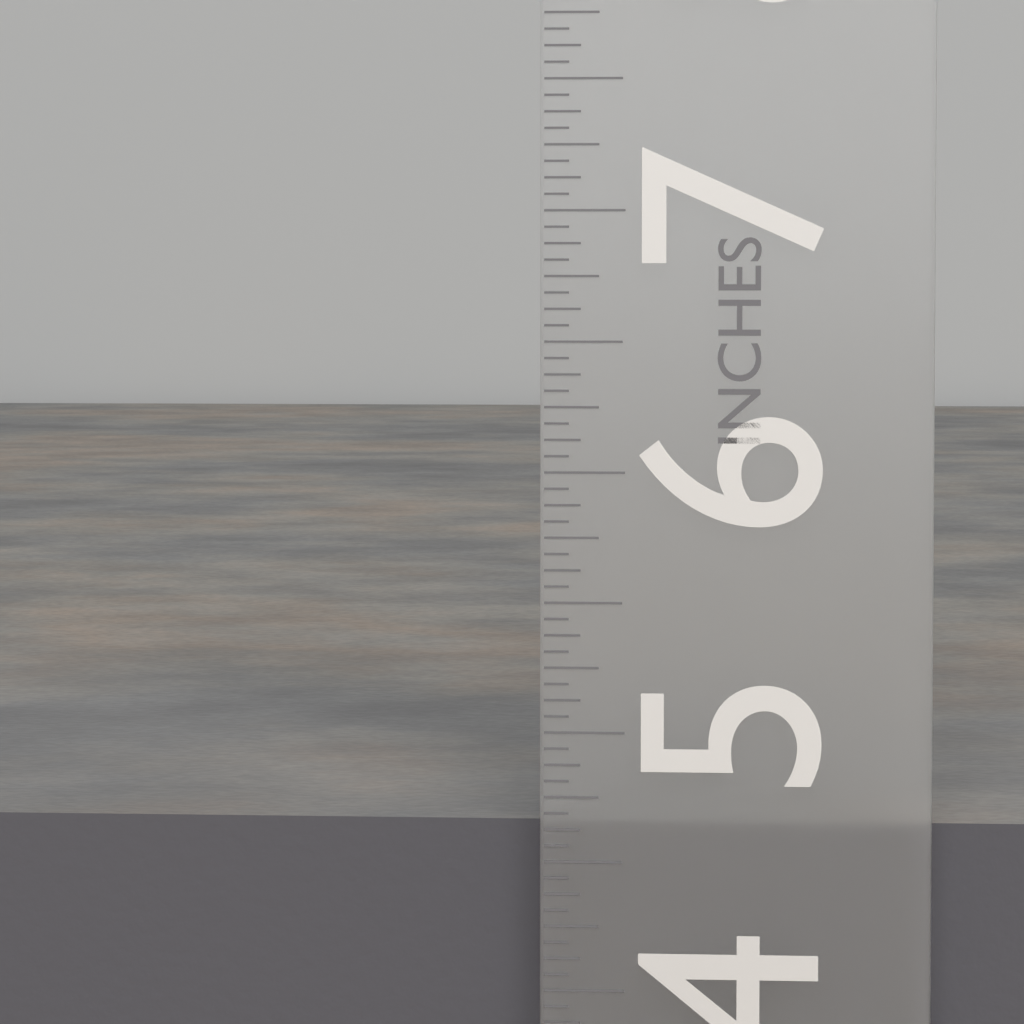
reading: 4.6250 in
